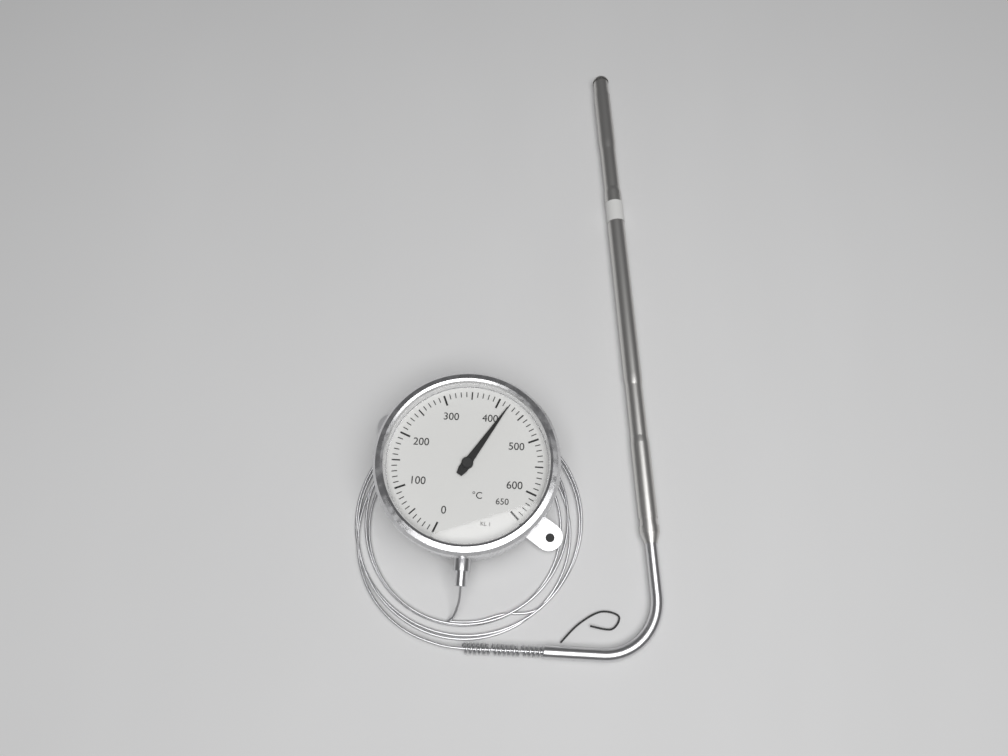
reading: 420 °C
